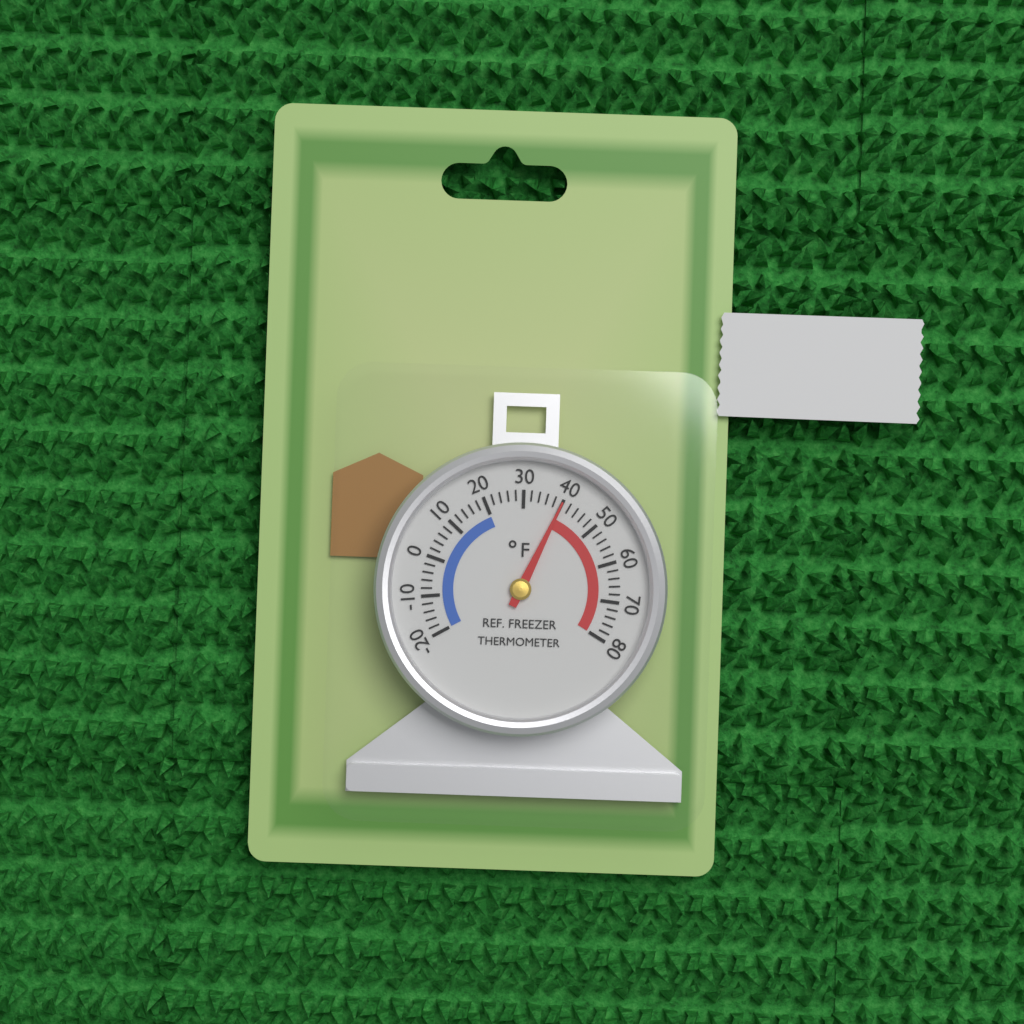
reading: 40 °F
